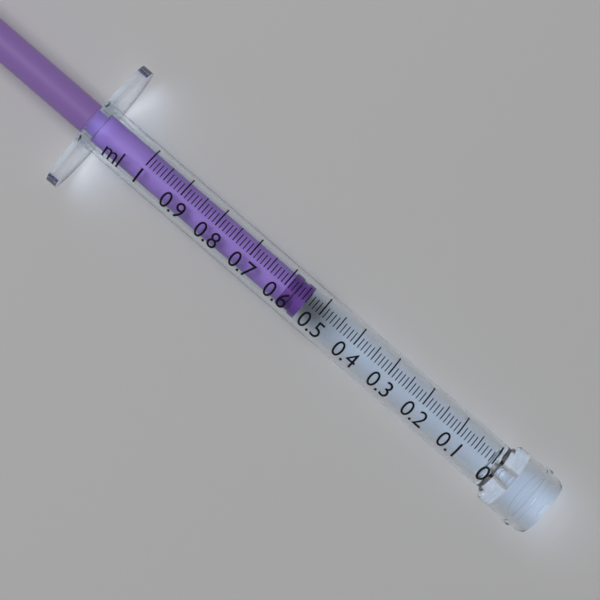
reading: 0.54 ml
